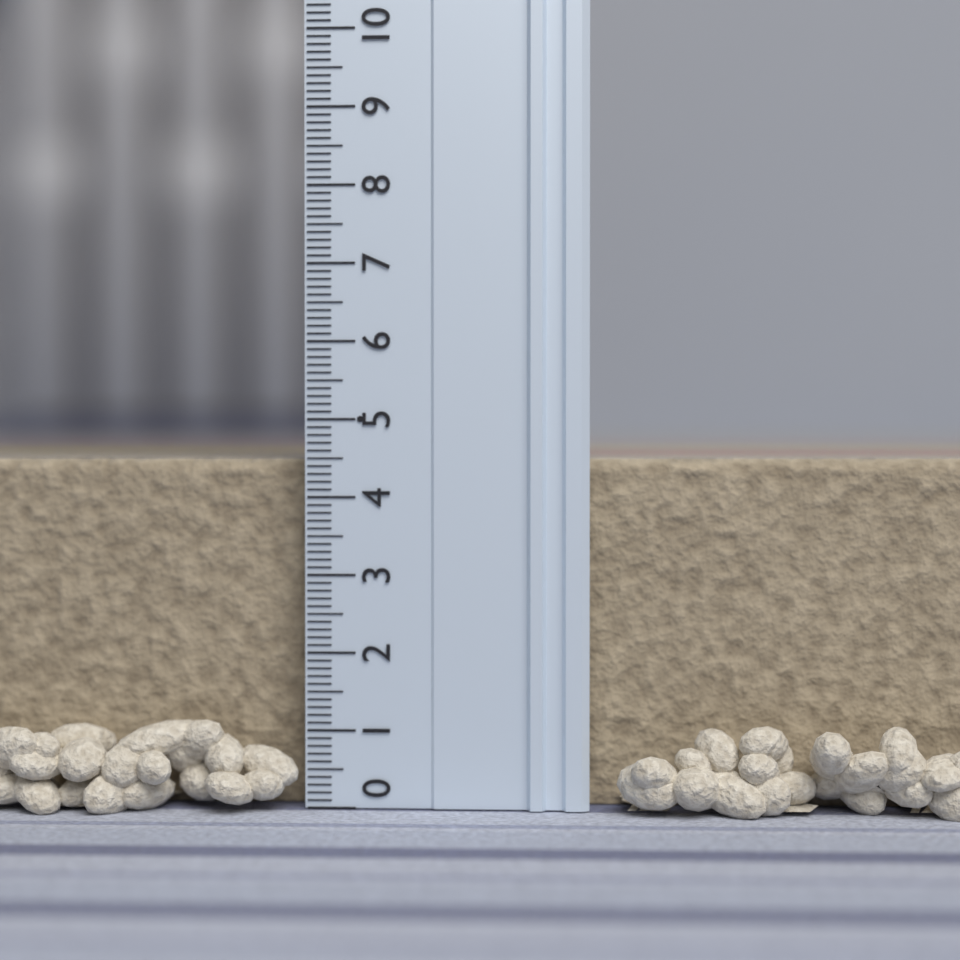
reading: 4.5 (no unit)
